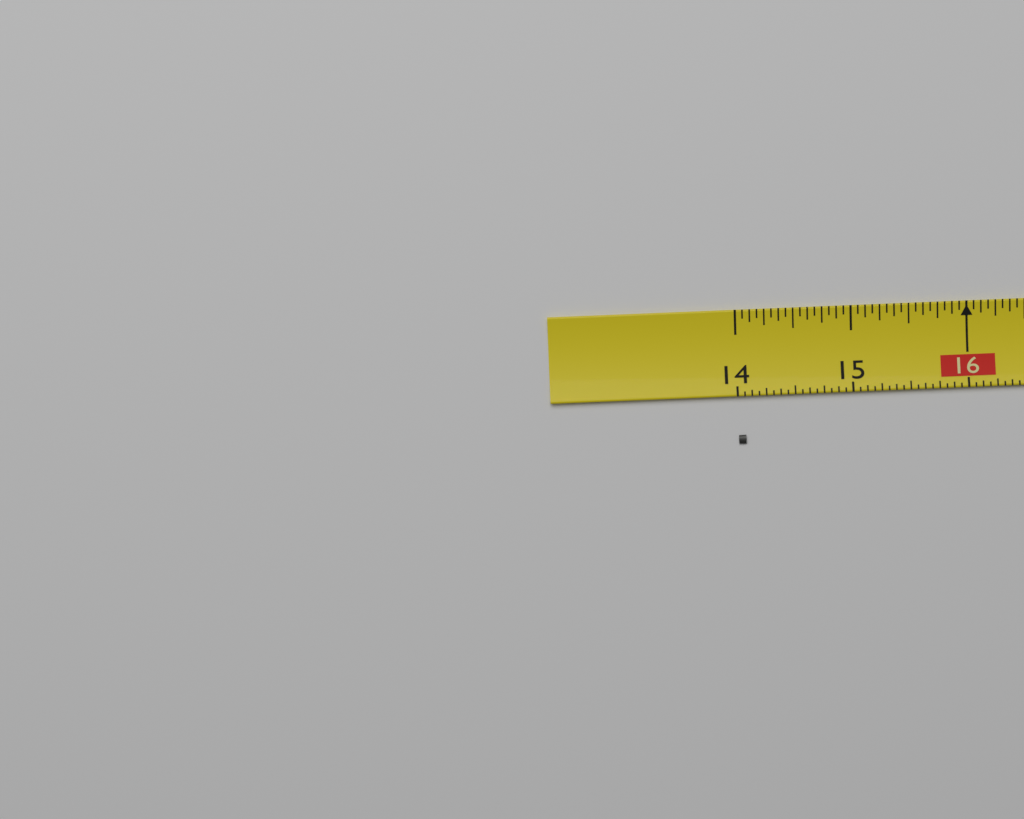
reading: 14.0625 (no unit)
